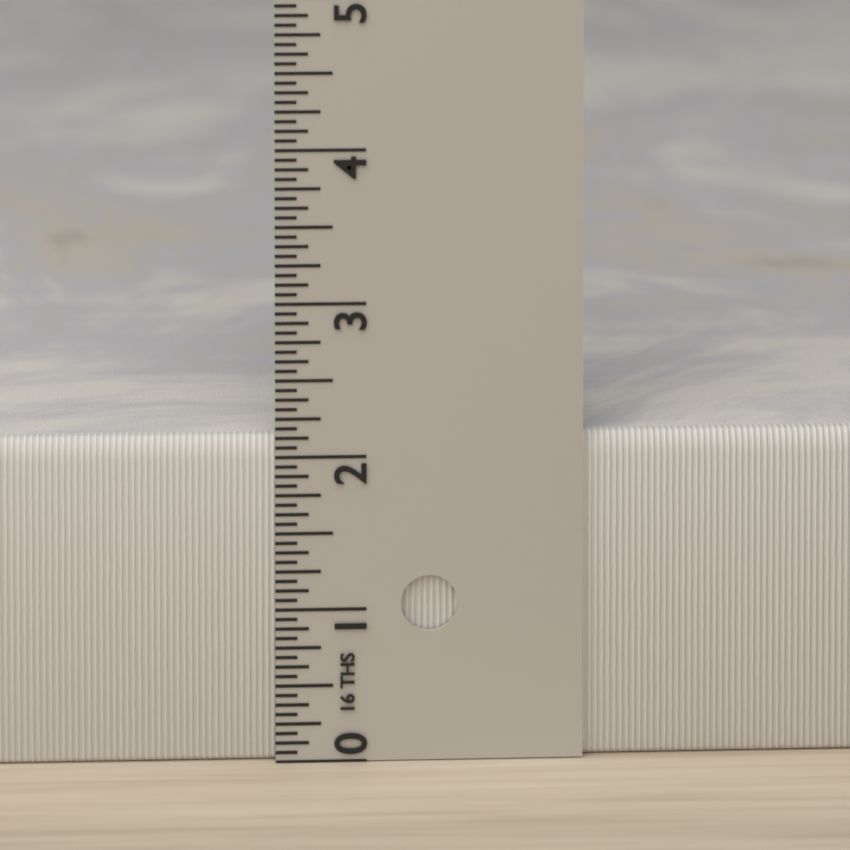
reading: 2.1250 in
